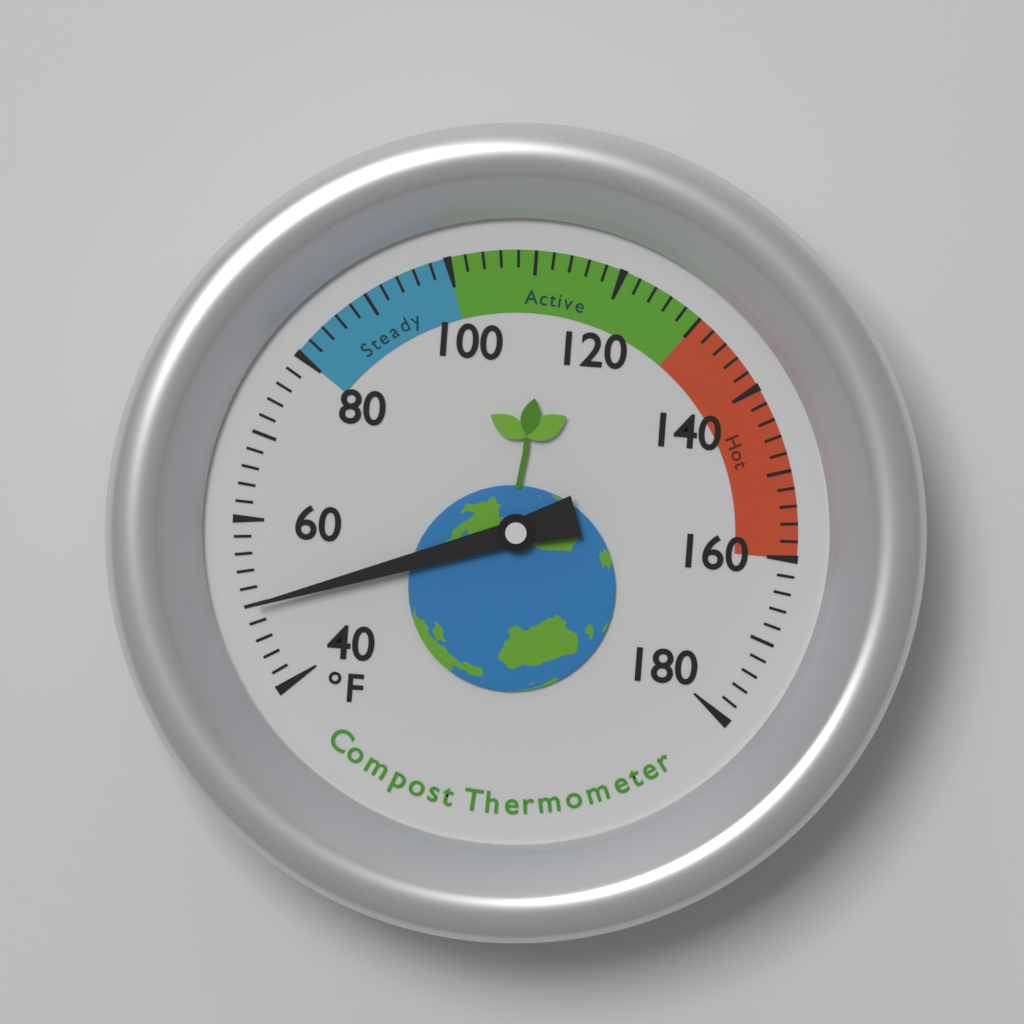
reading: 50 °F
